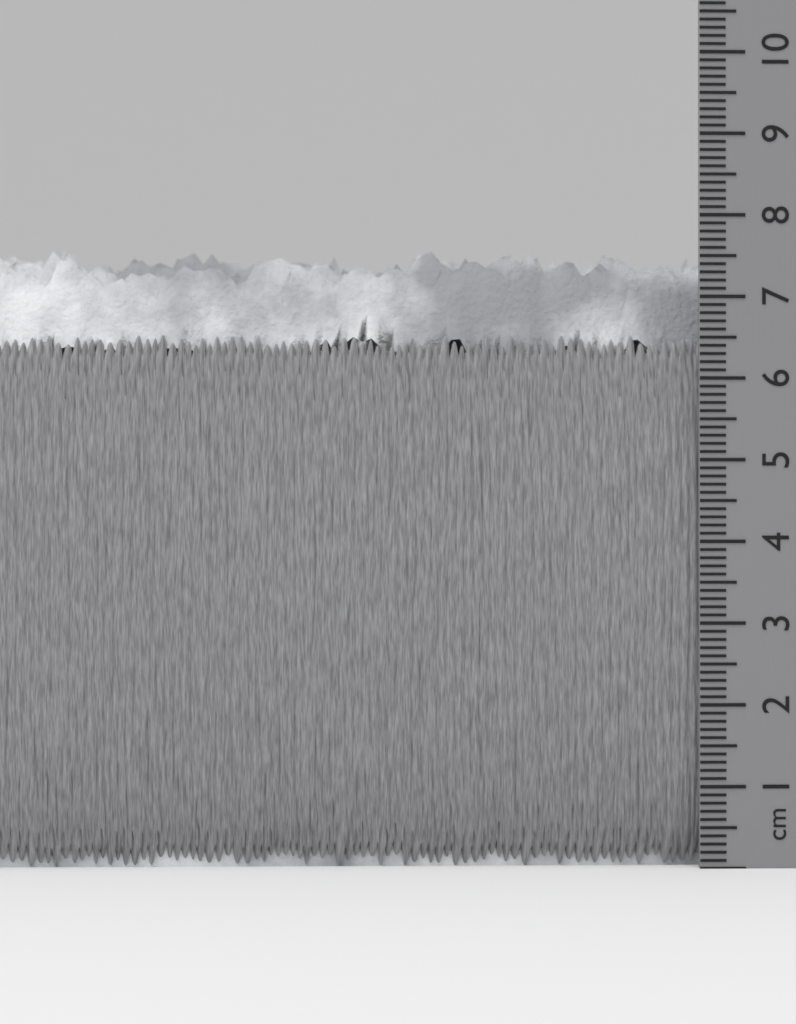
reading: 7.7 cm
